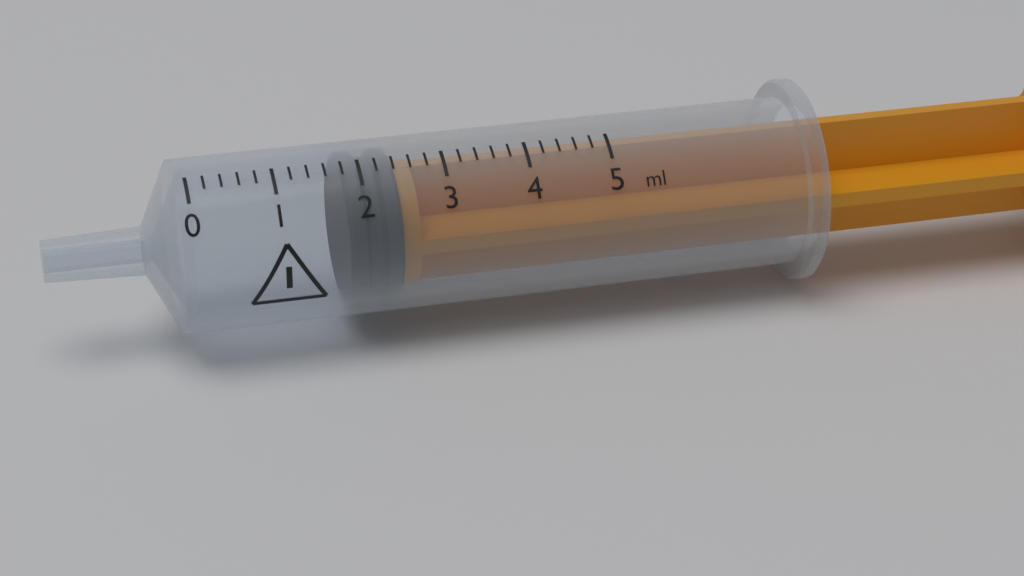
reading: 1.8 ml
